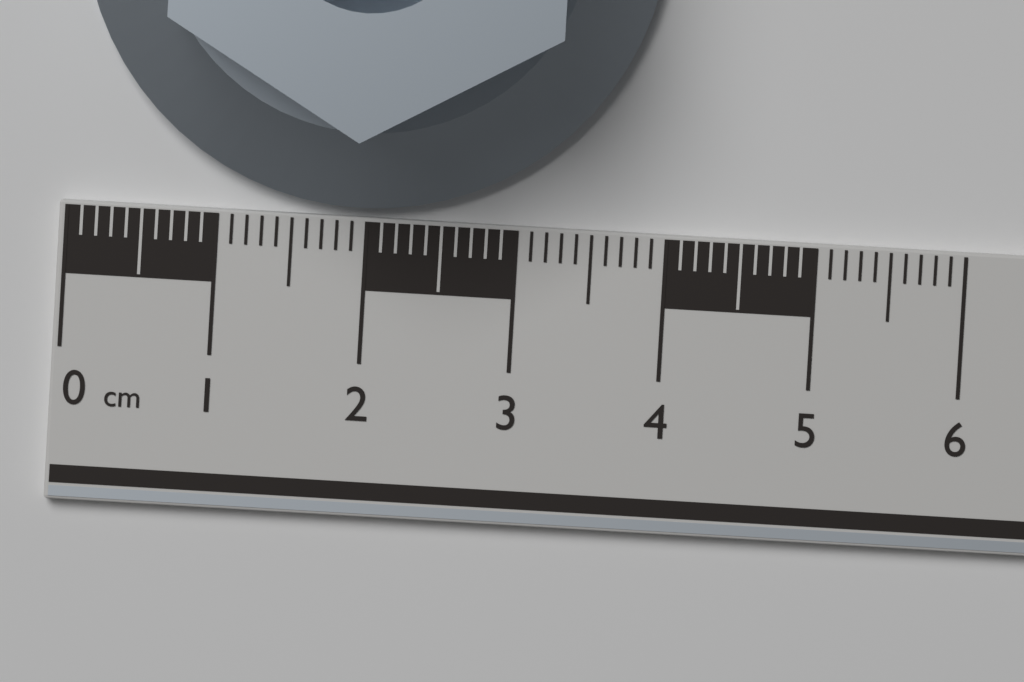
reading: 3.9 cm
